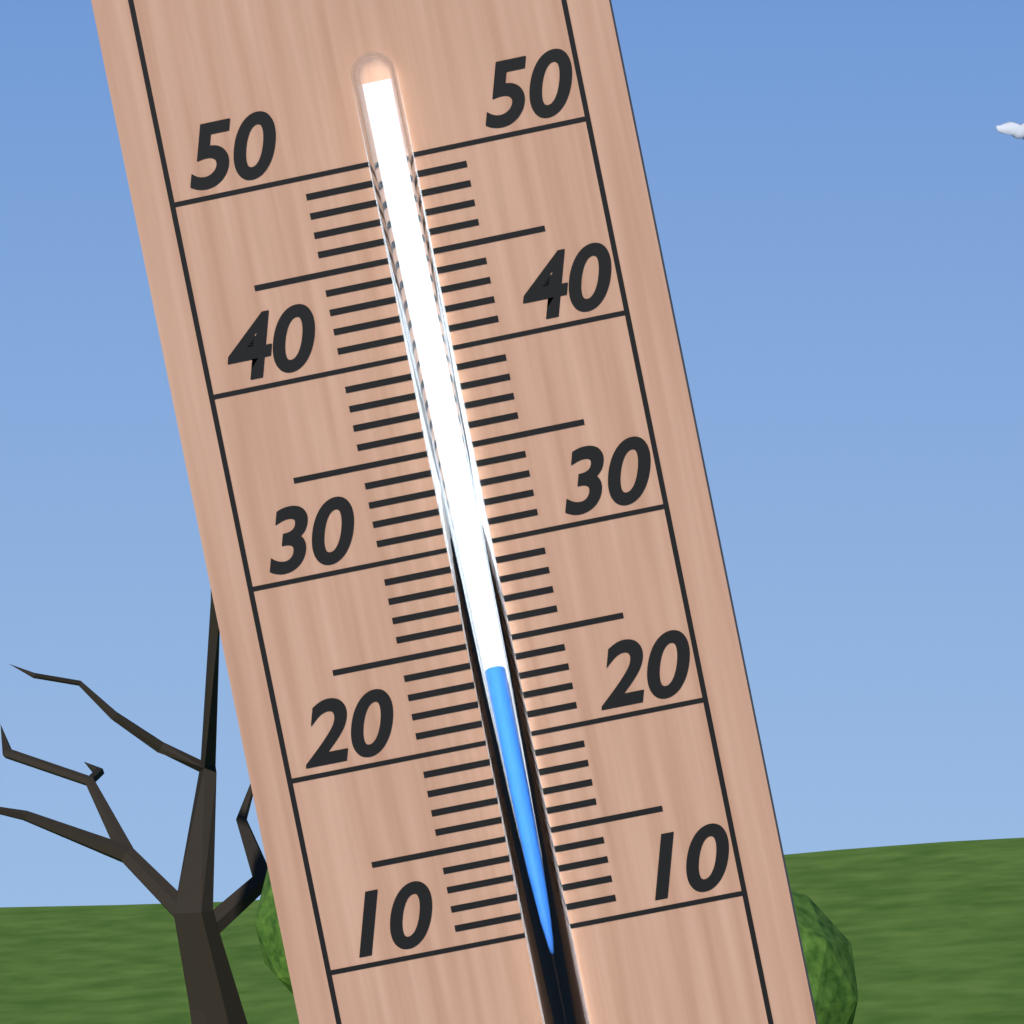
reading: 24 (no unit)
